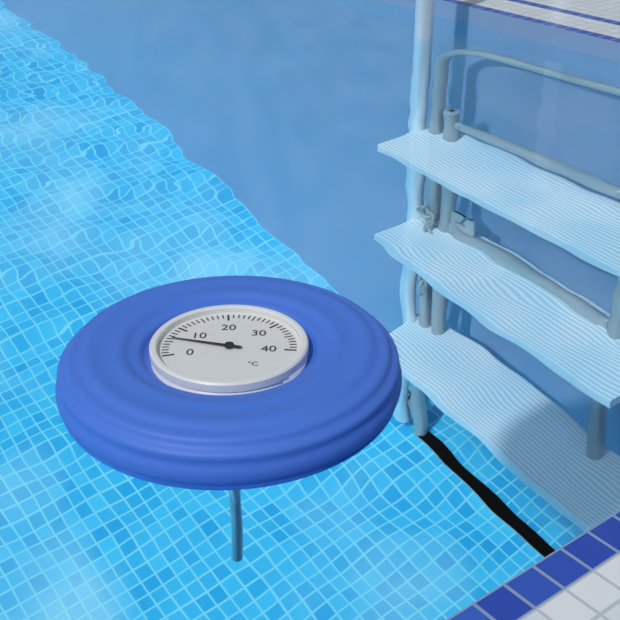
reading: 6 °C
